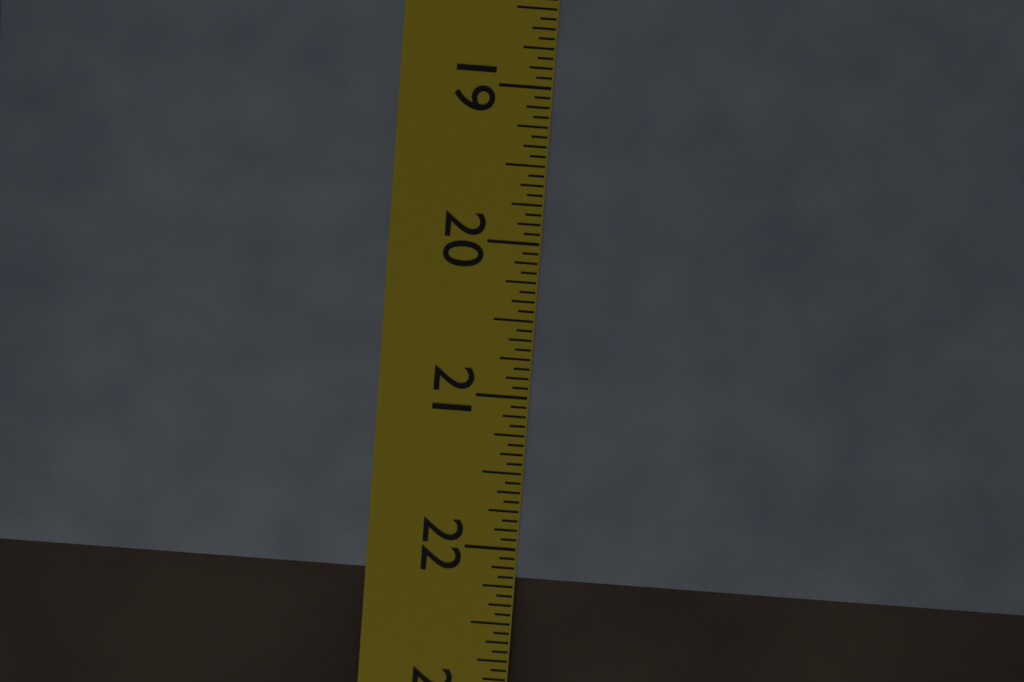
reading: 22.1875 in
